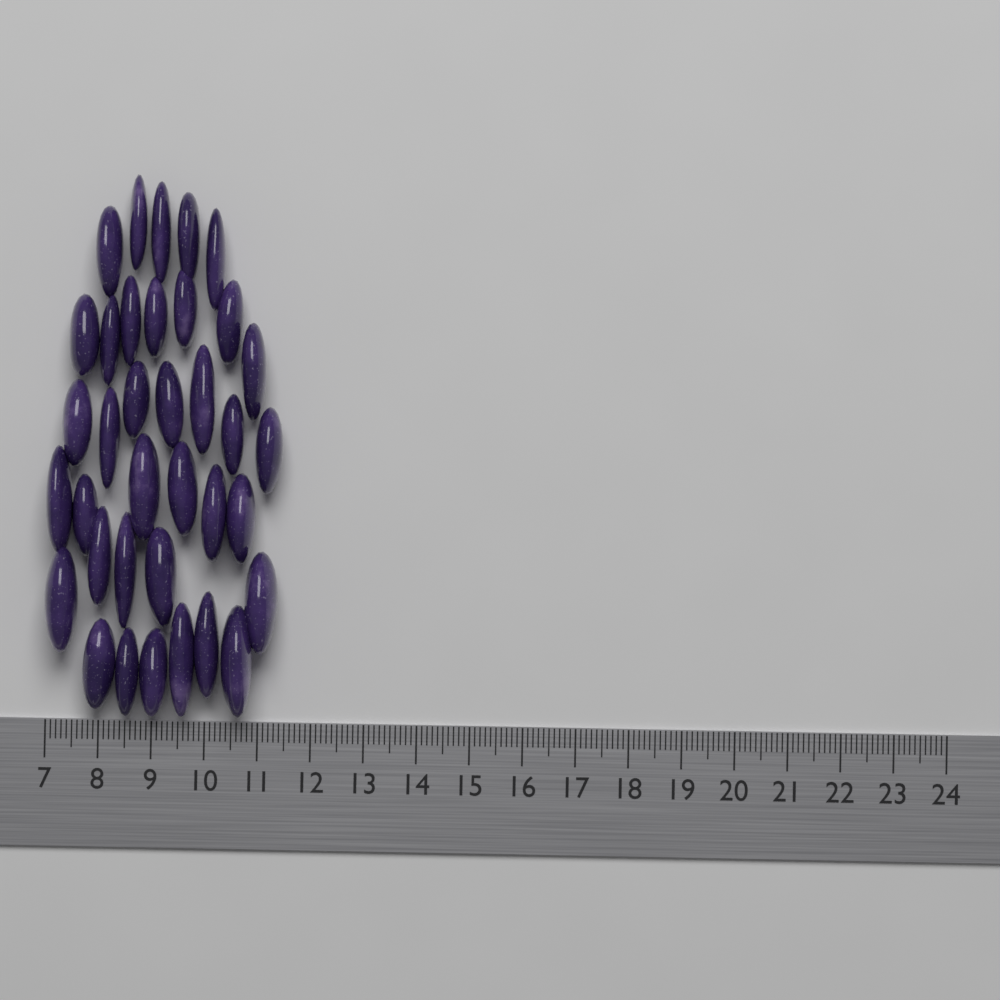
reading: 11.4 (no unit)
